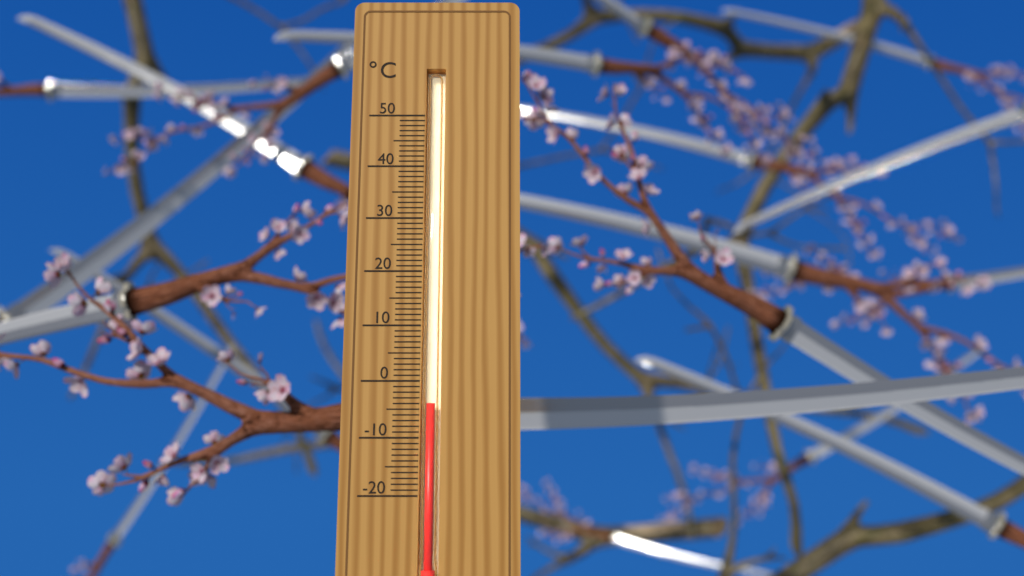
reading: -4 °C
